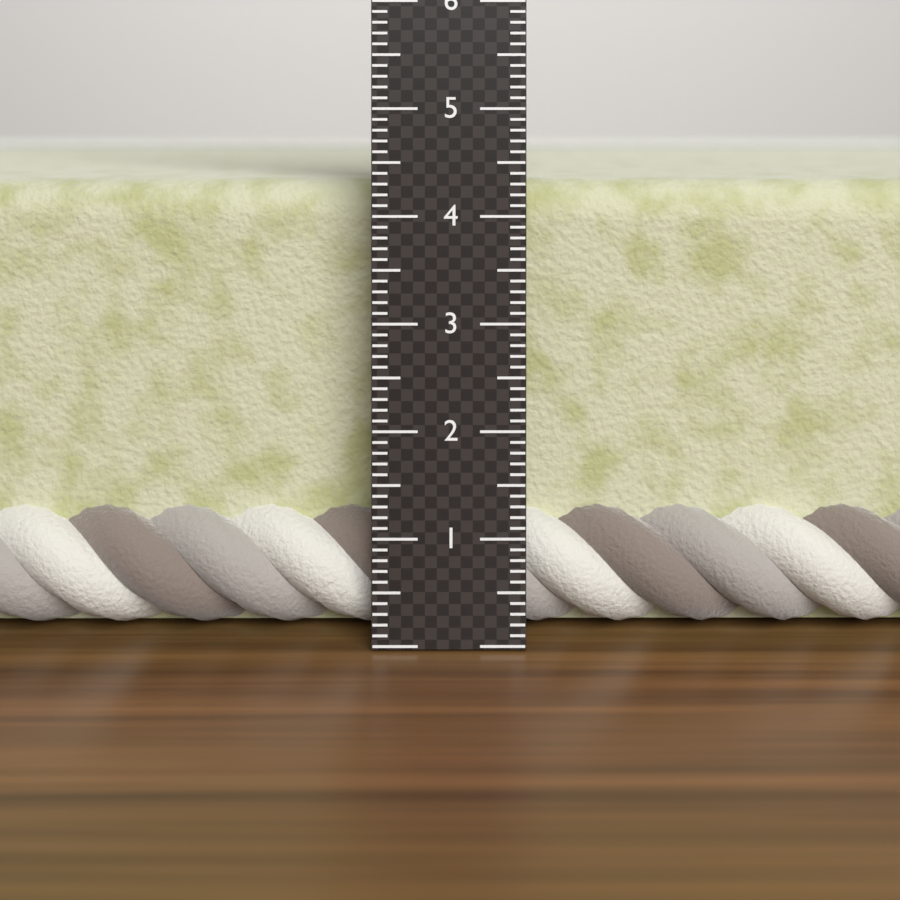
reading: 4.3 cm
